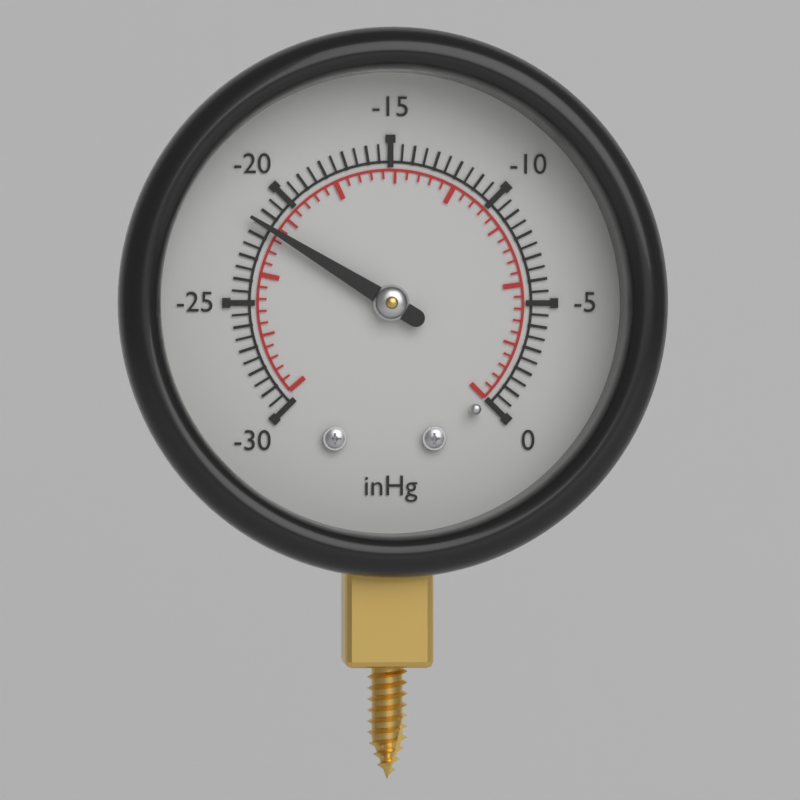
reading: -21.5 inHg
